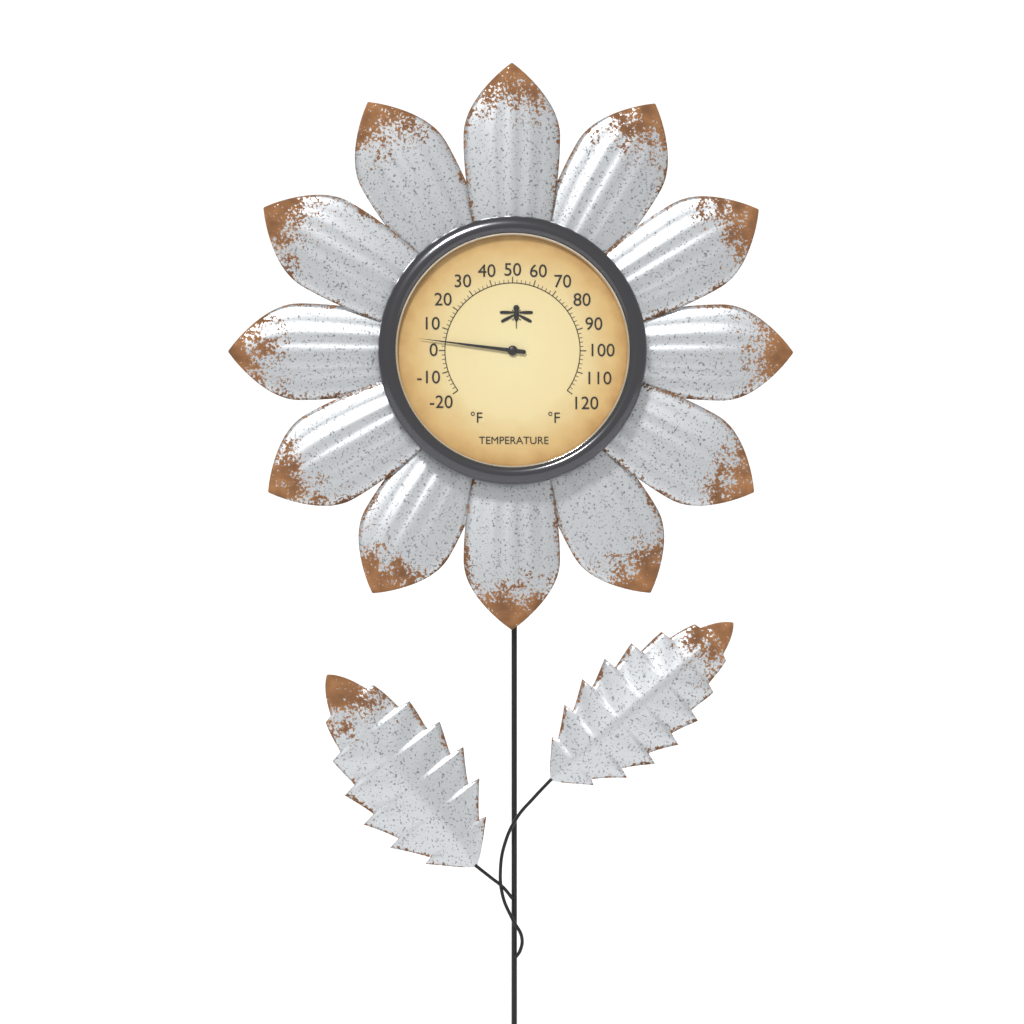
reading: 4 °F
